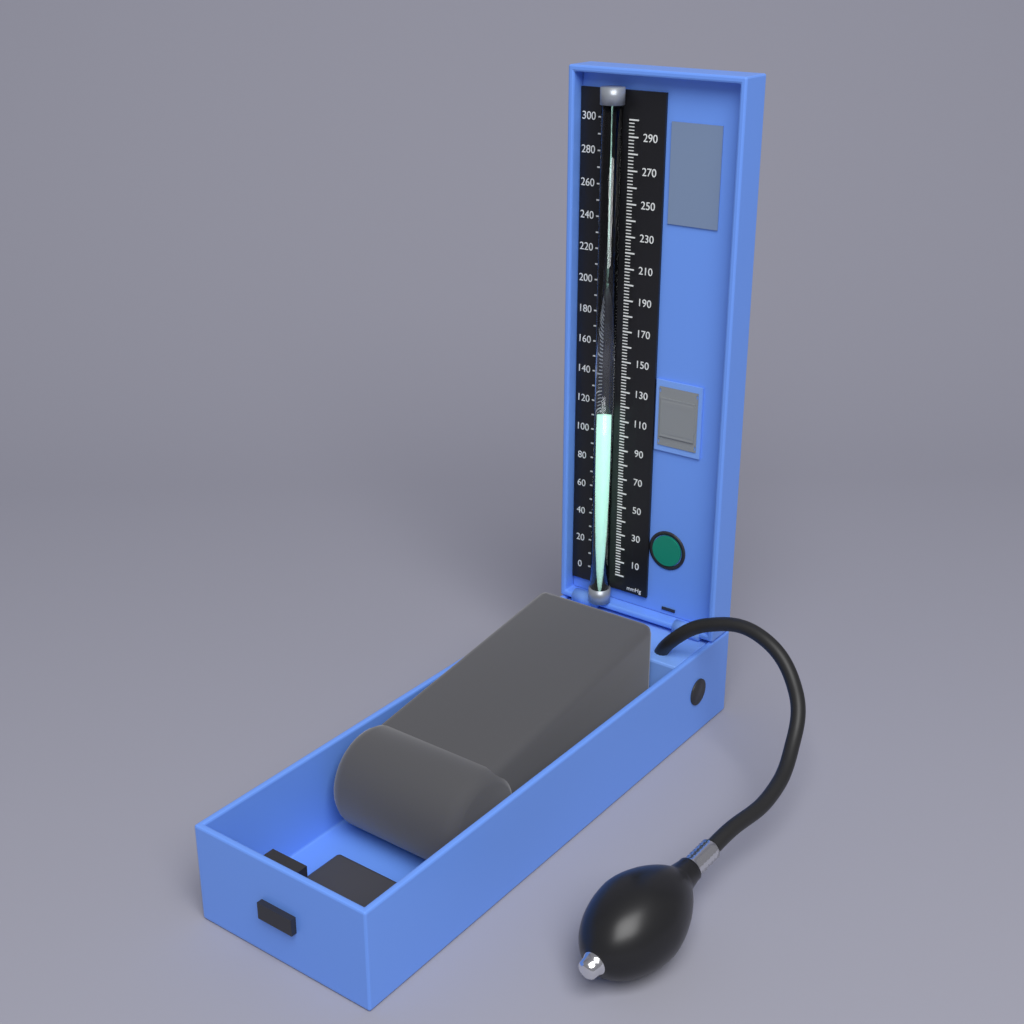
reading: 116 mmHg
